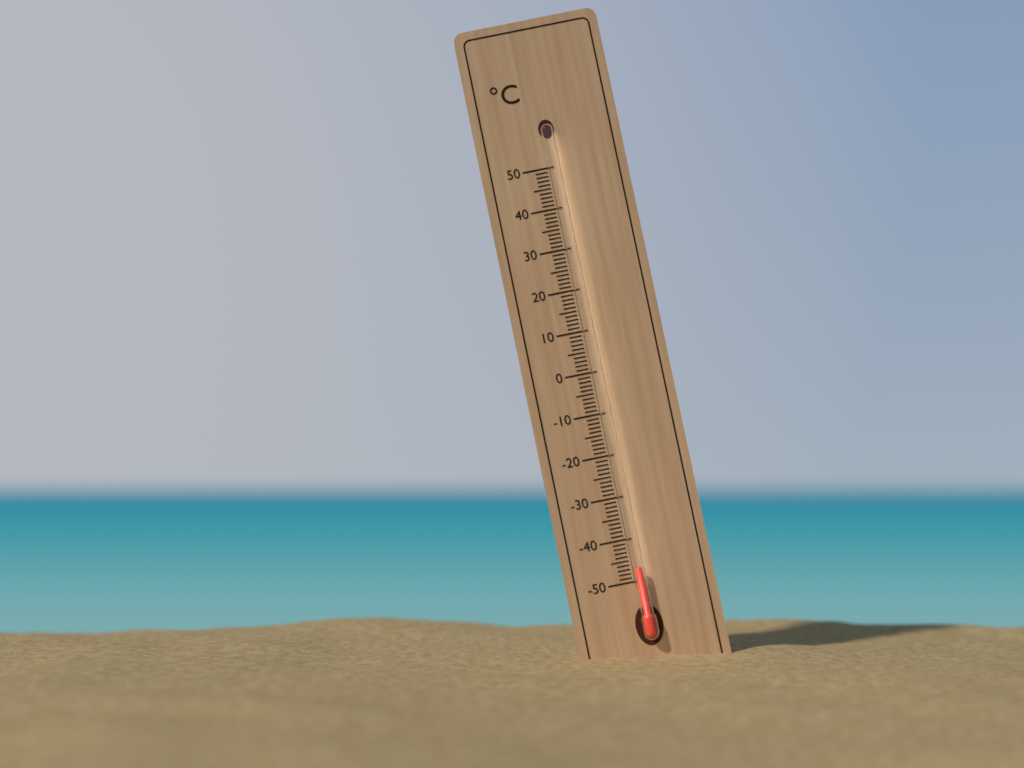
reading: -47 °C
